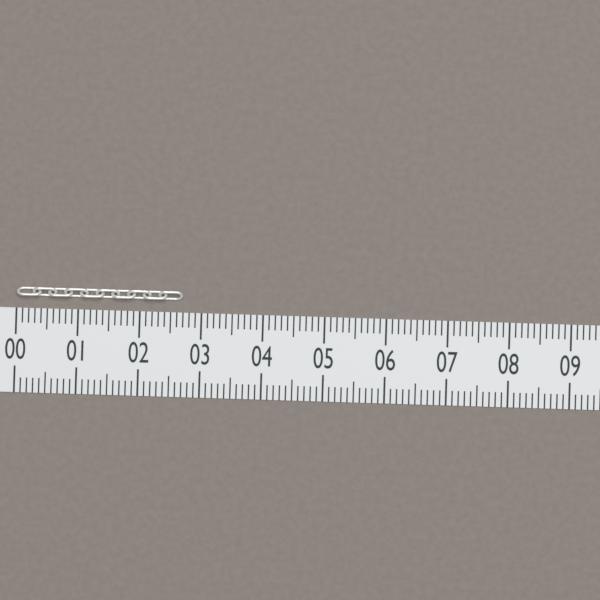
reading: 2.7 (no unit)
